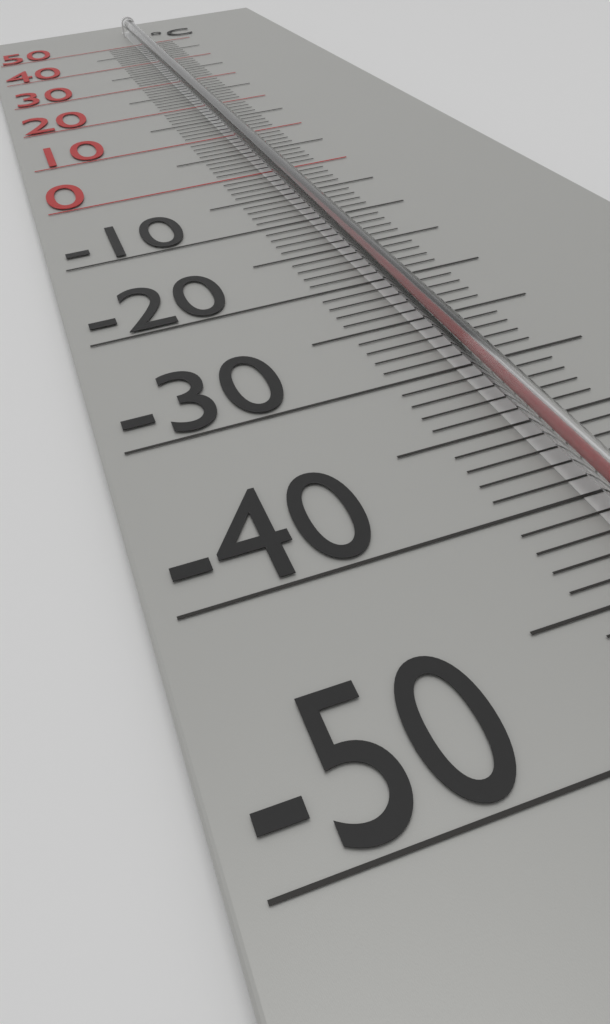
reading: 12 °C
